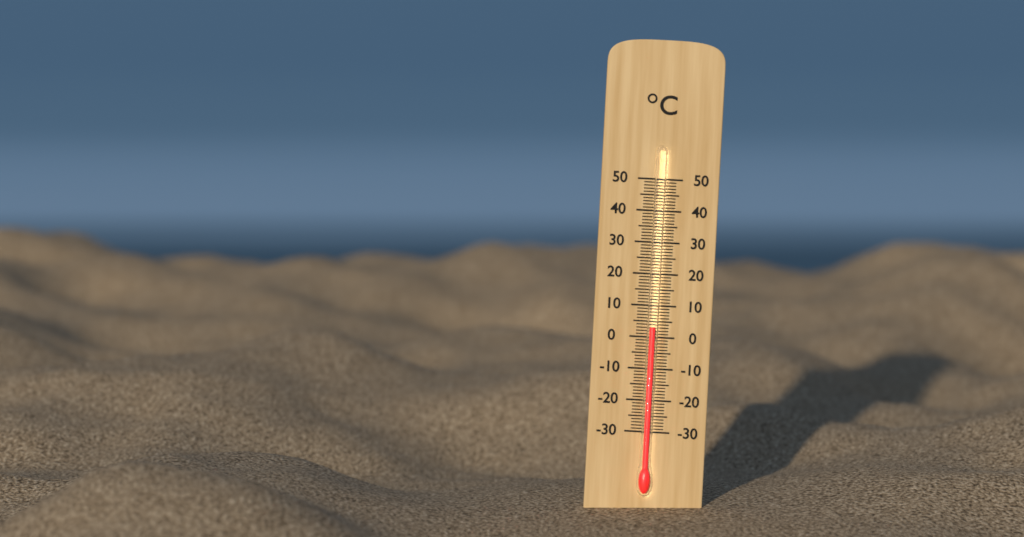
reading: 3 °C
